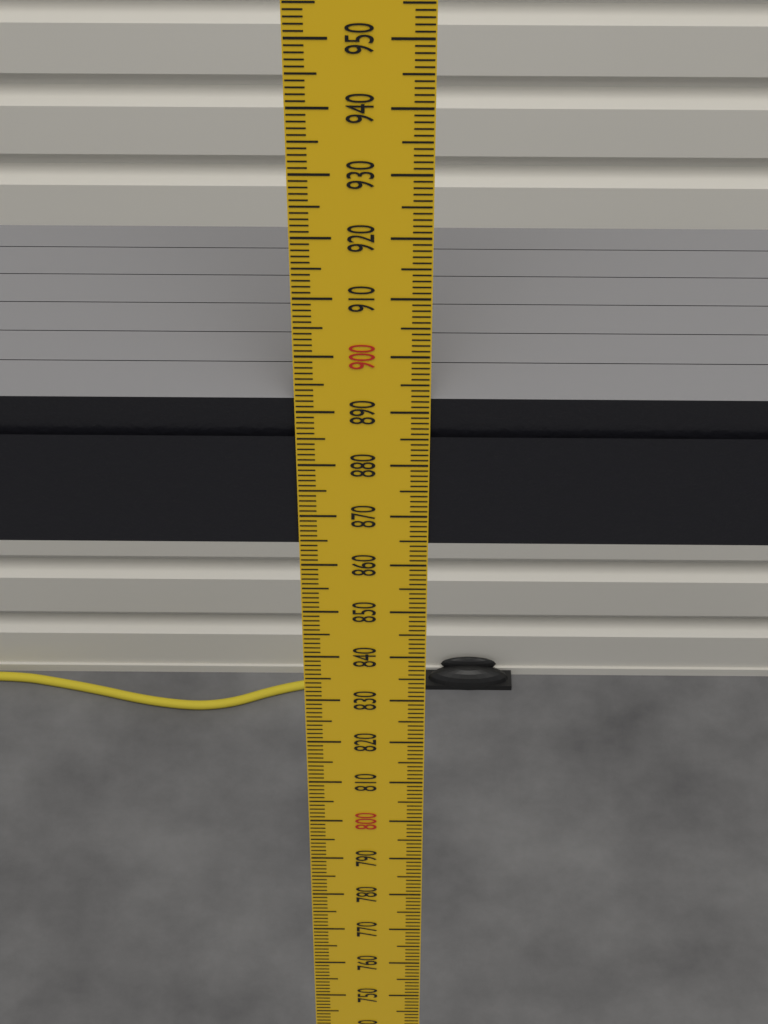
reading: 892 mm
